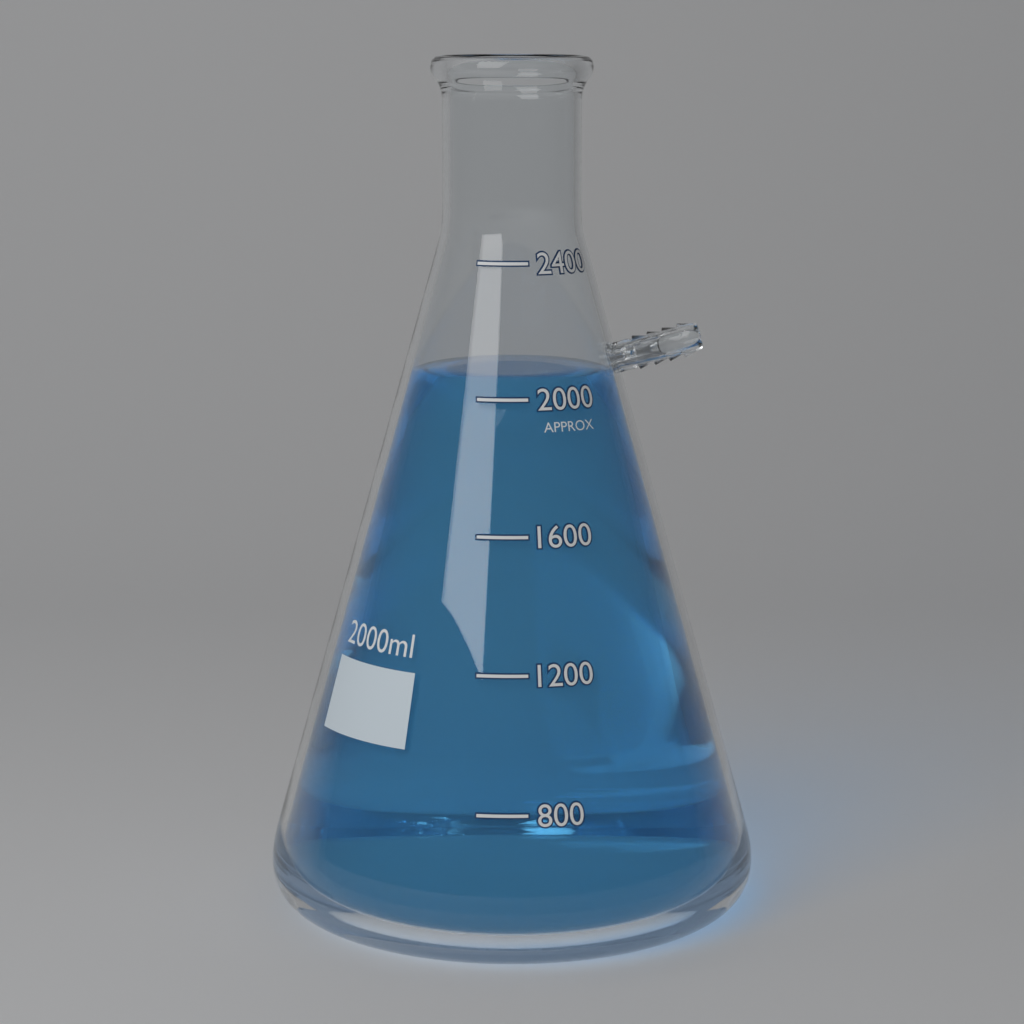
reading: 2050 ml
